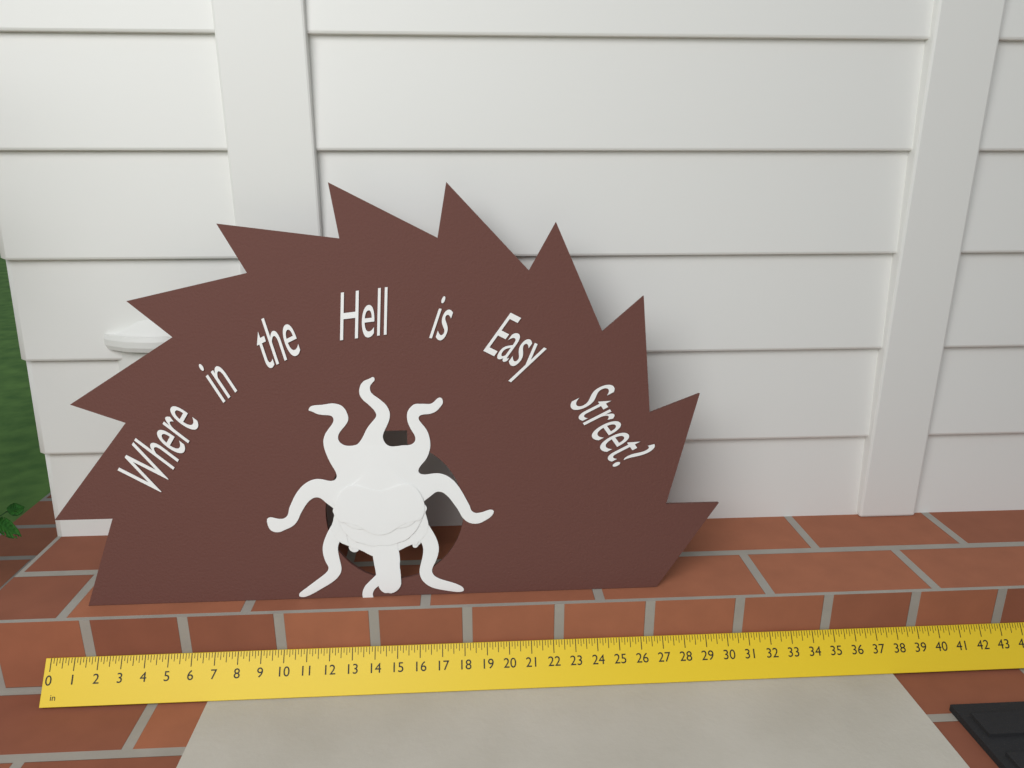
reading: 29.875 in
